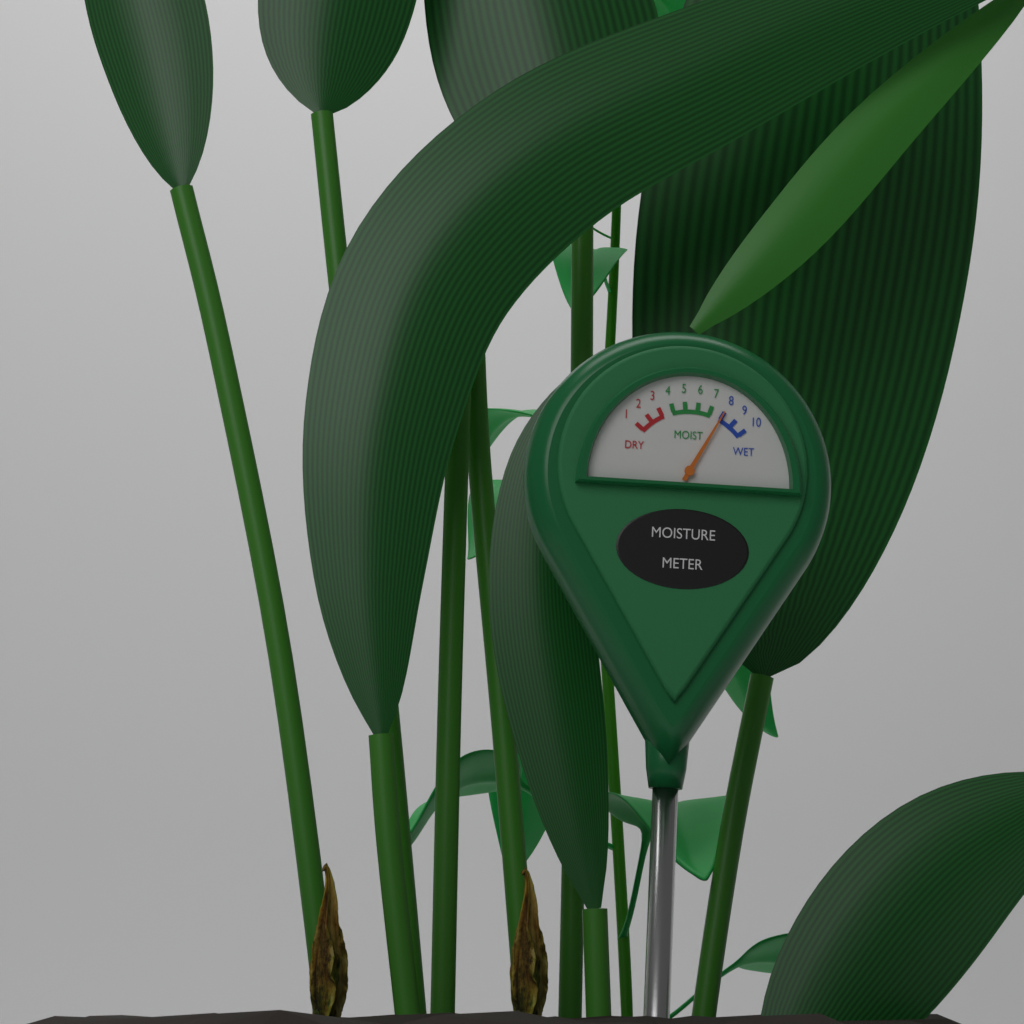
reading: 8 (no unit)
